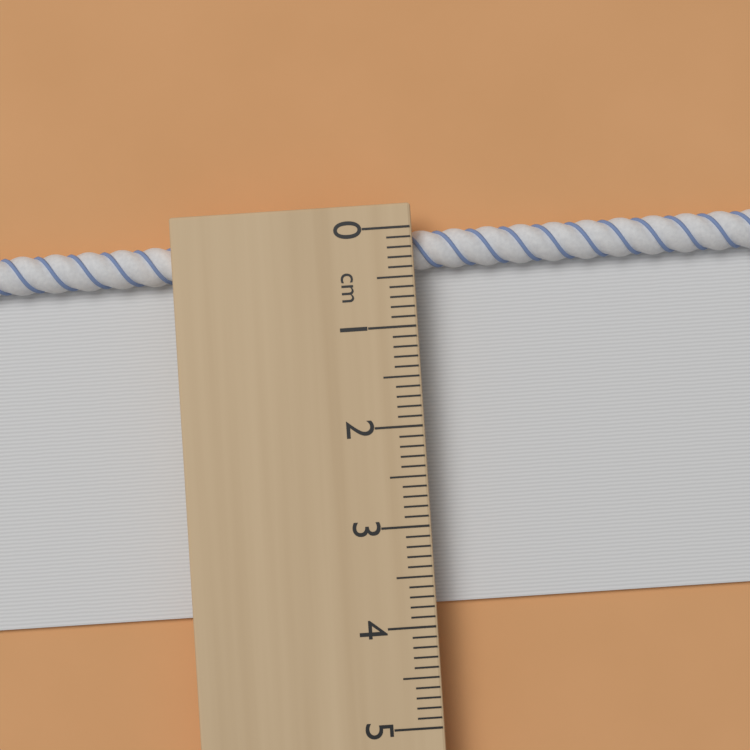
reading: 3.8 cm
